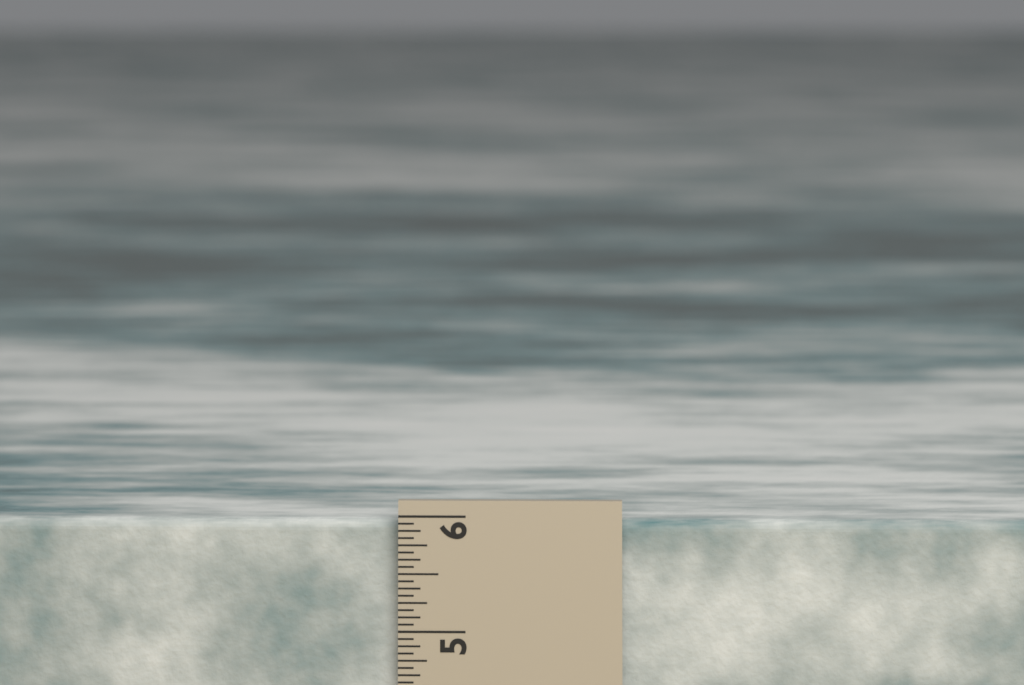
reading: 5.9375 in
